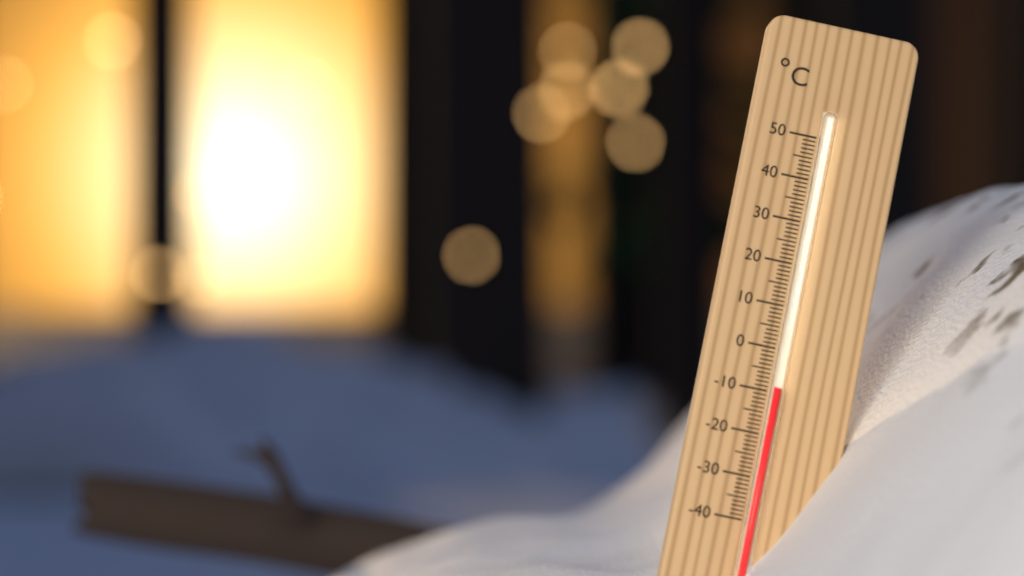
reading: -9 °C
